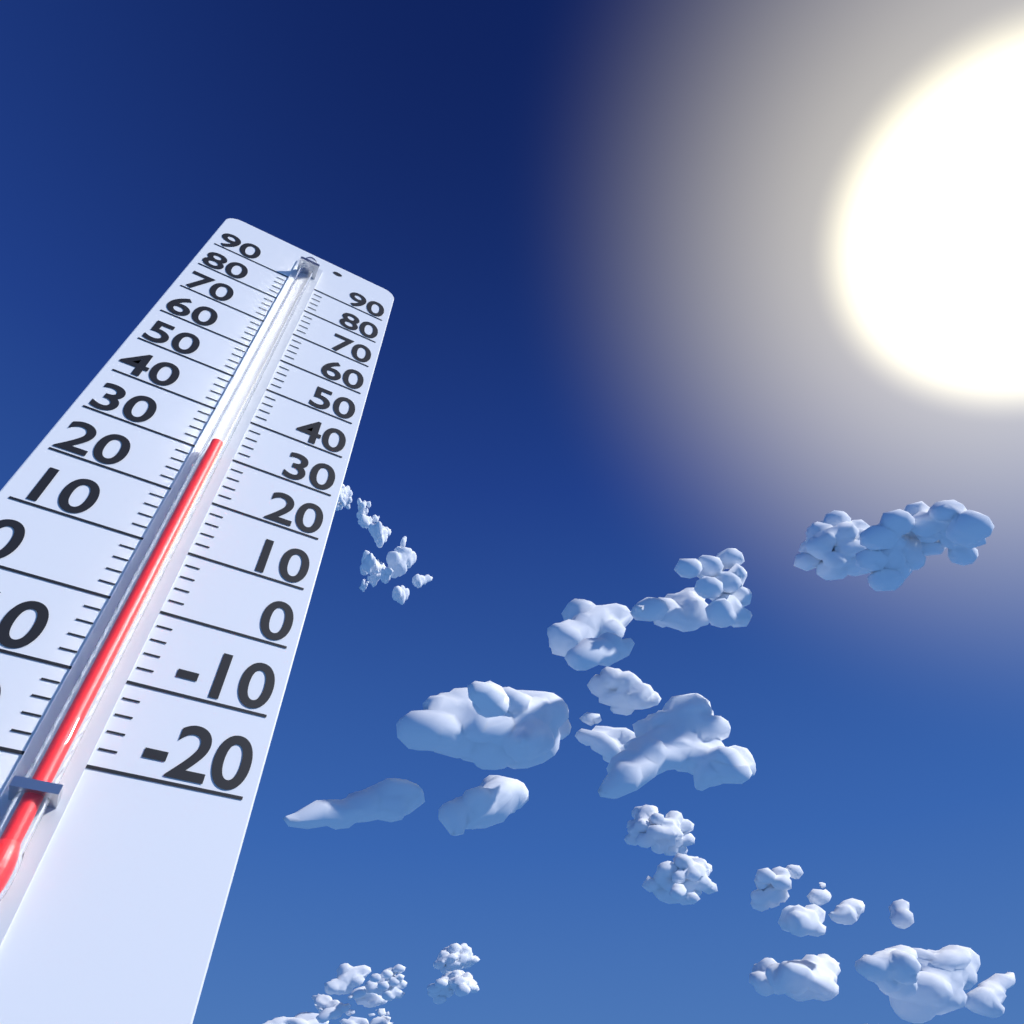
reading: 30 (no unit)
